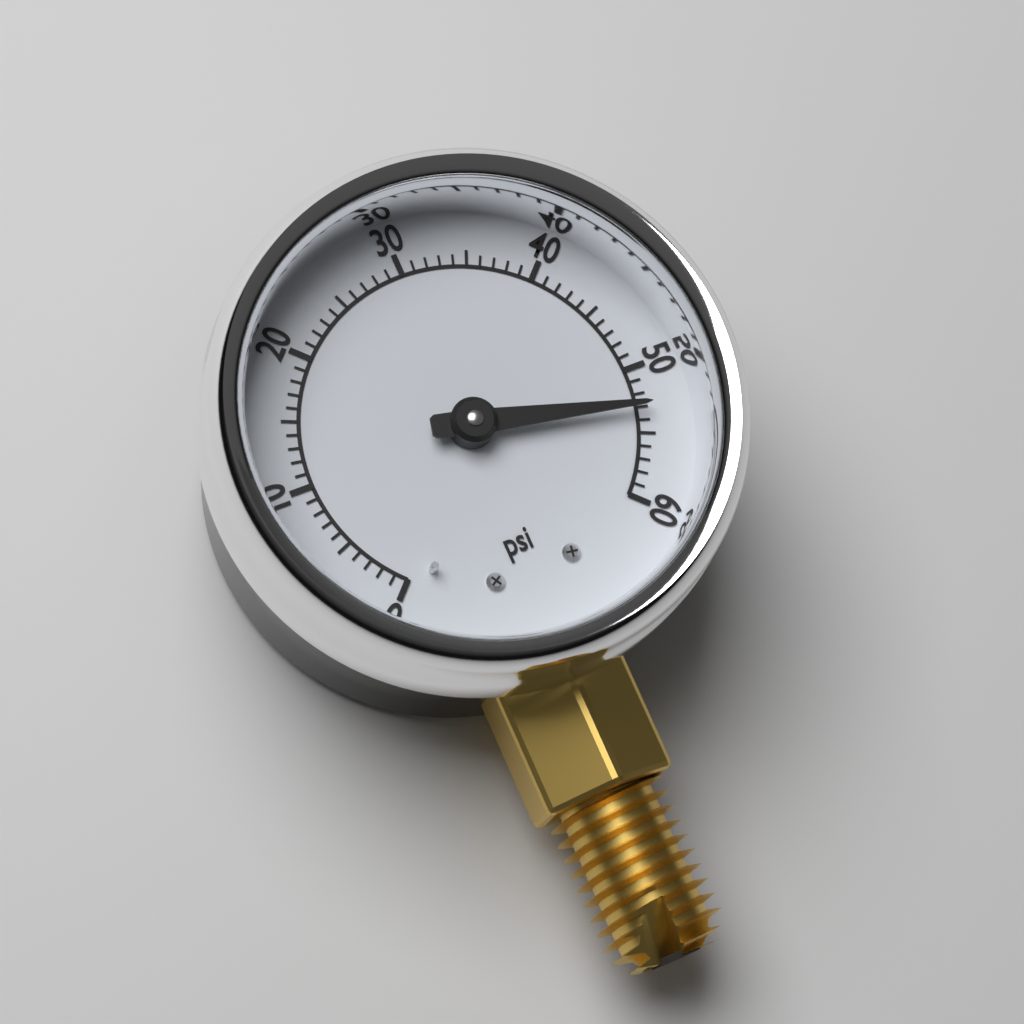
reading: 53 psi
